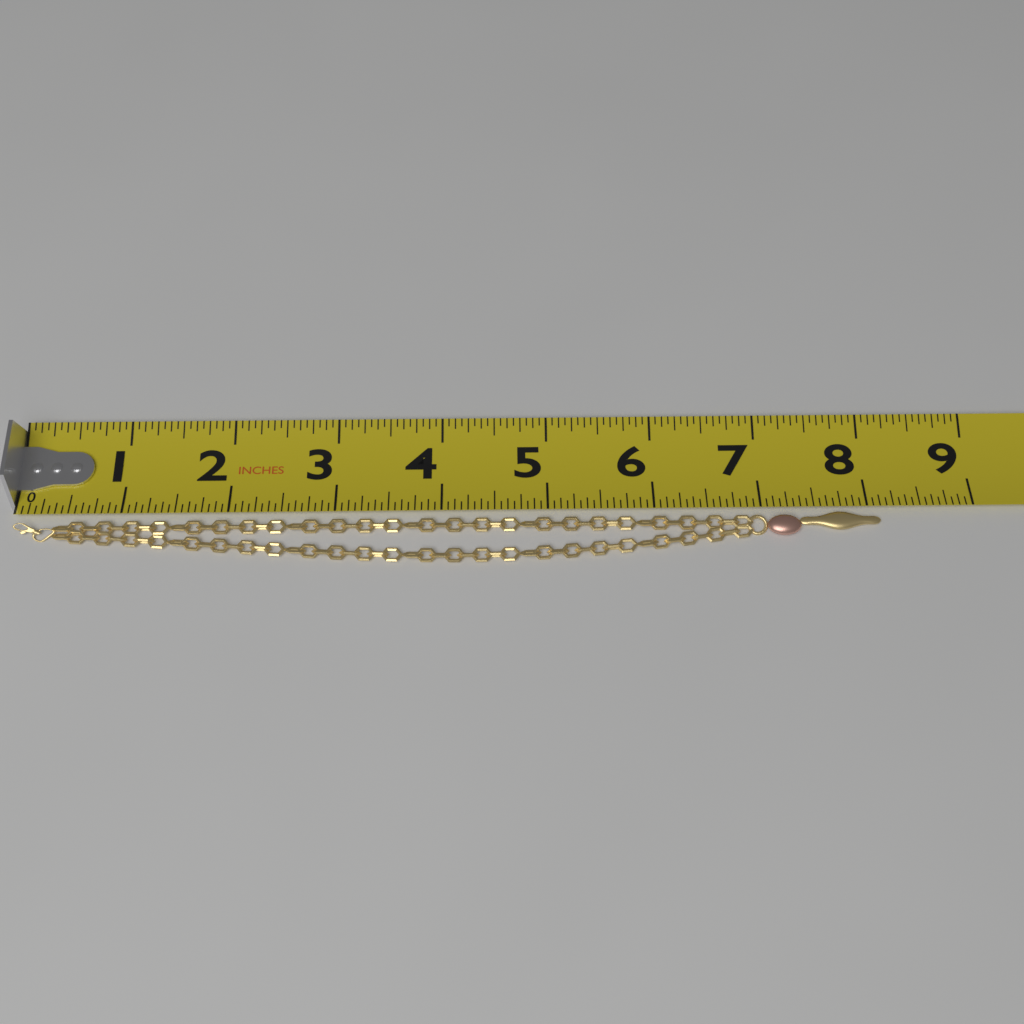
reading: 8.1250 in
